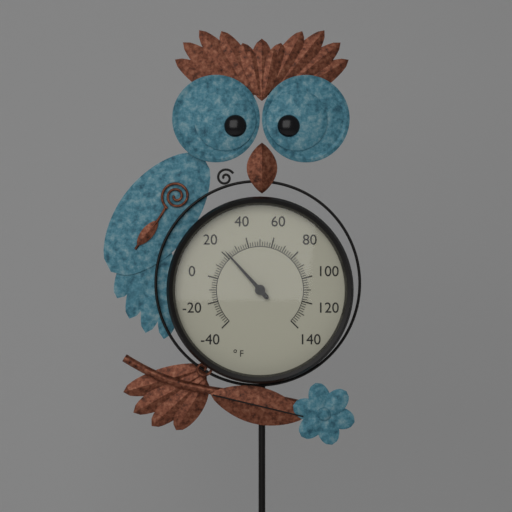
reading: 22 °F
